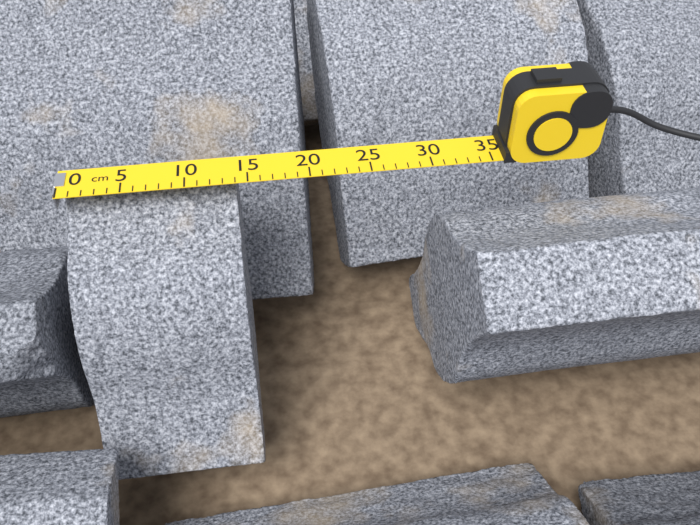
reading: 14 cm
